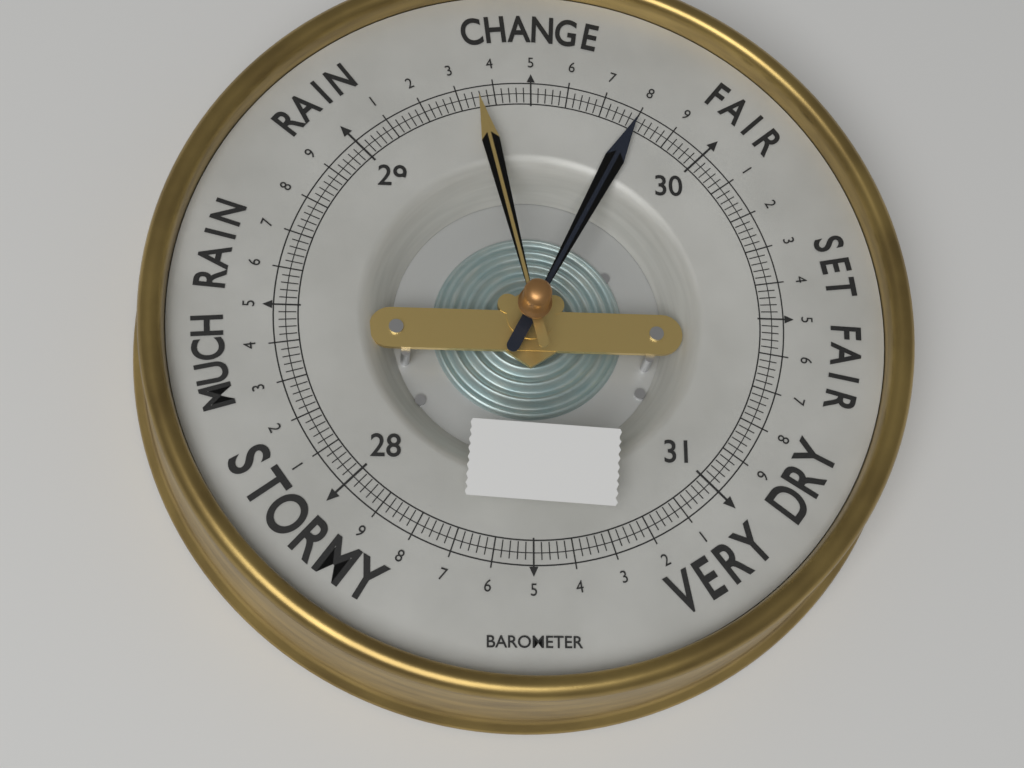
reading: 29.80 (no unit)
